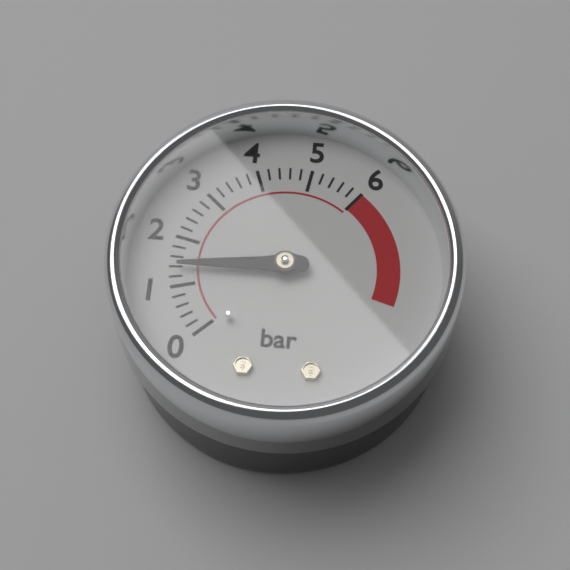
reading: 1.4 bar
